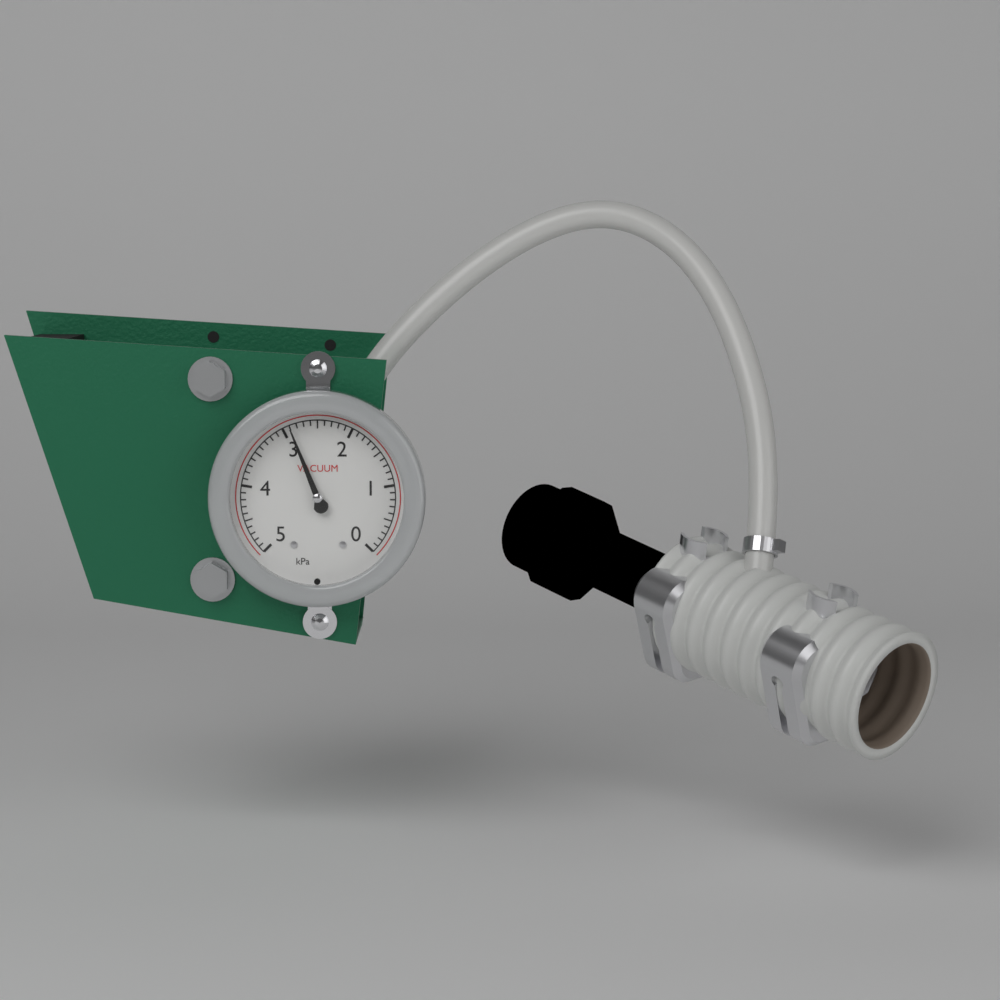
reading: 2.9 kPa
